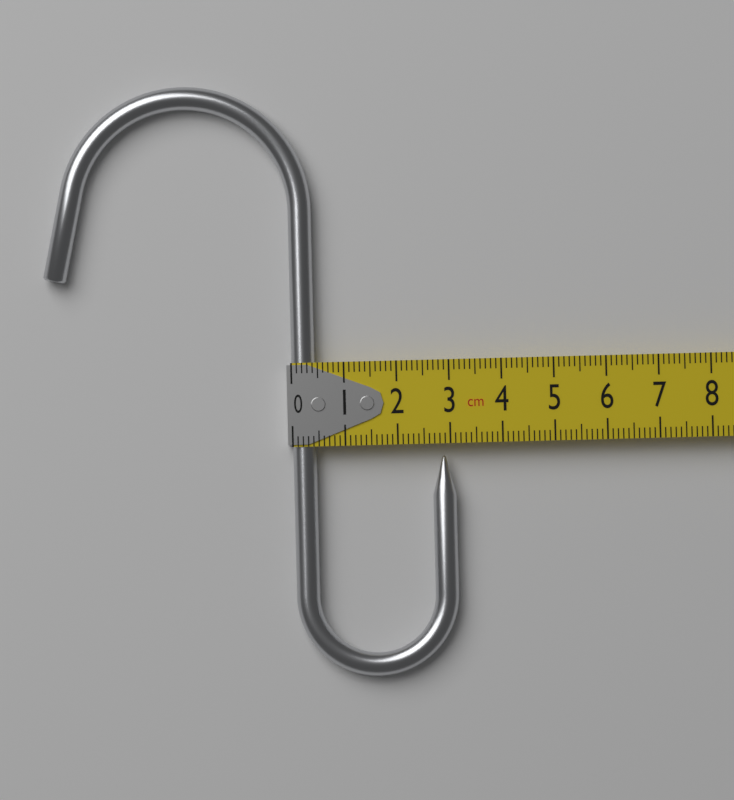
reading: 3.1 cm
